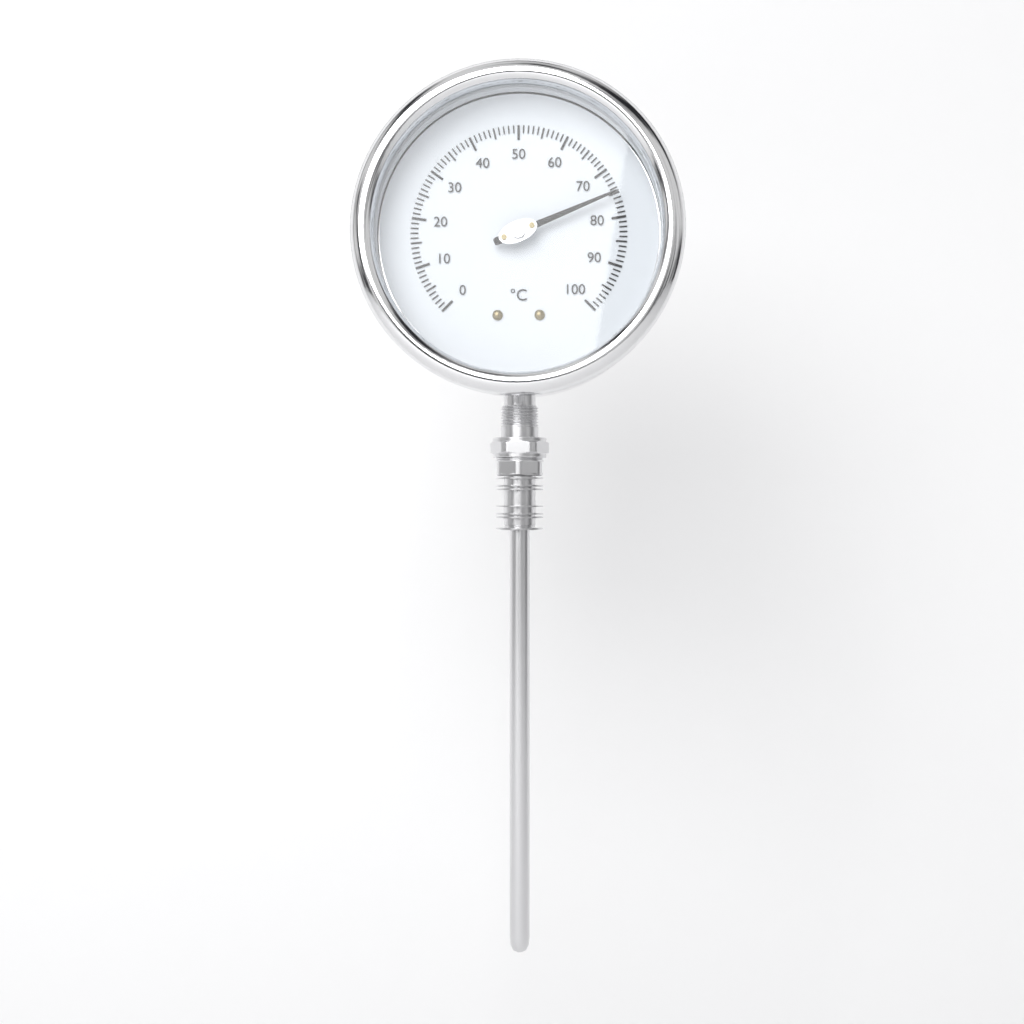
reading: 75 °C
